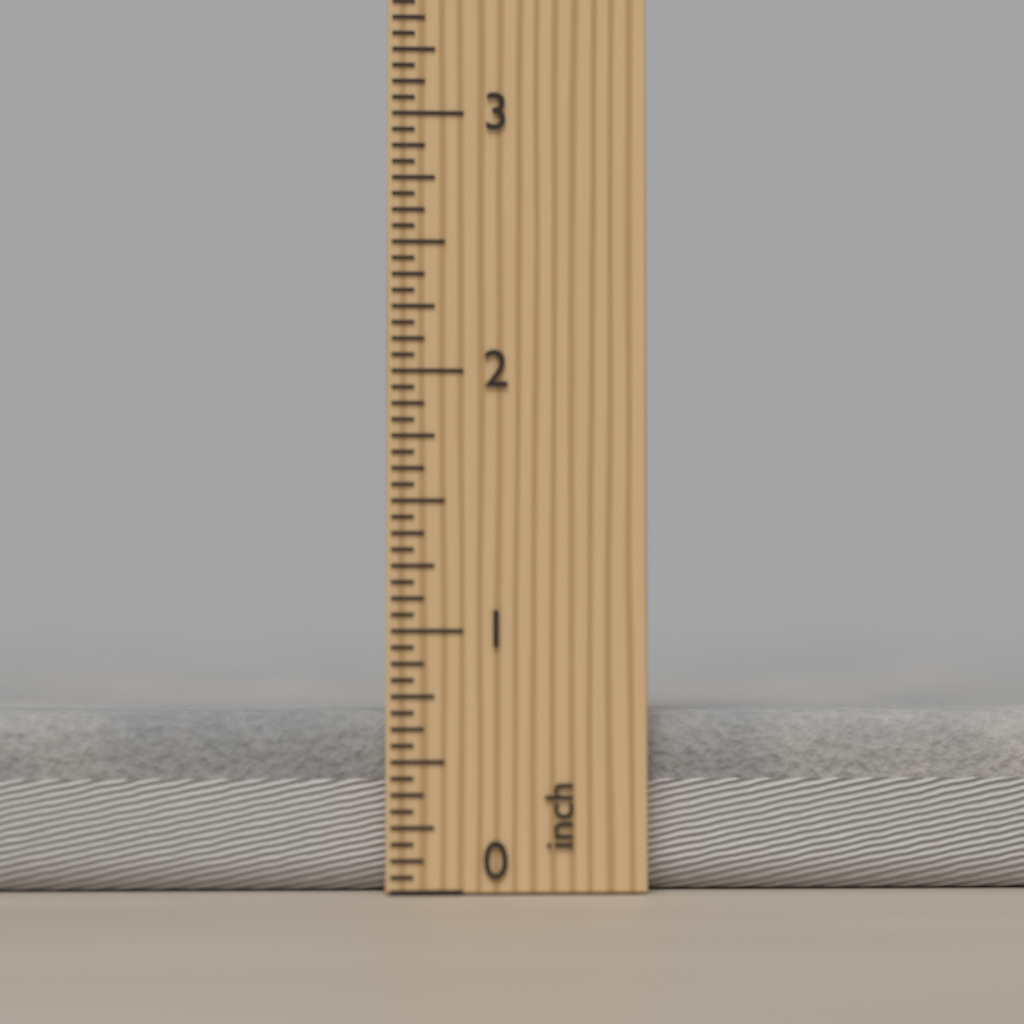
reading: 0.6875 inch
